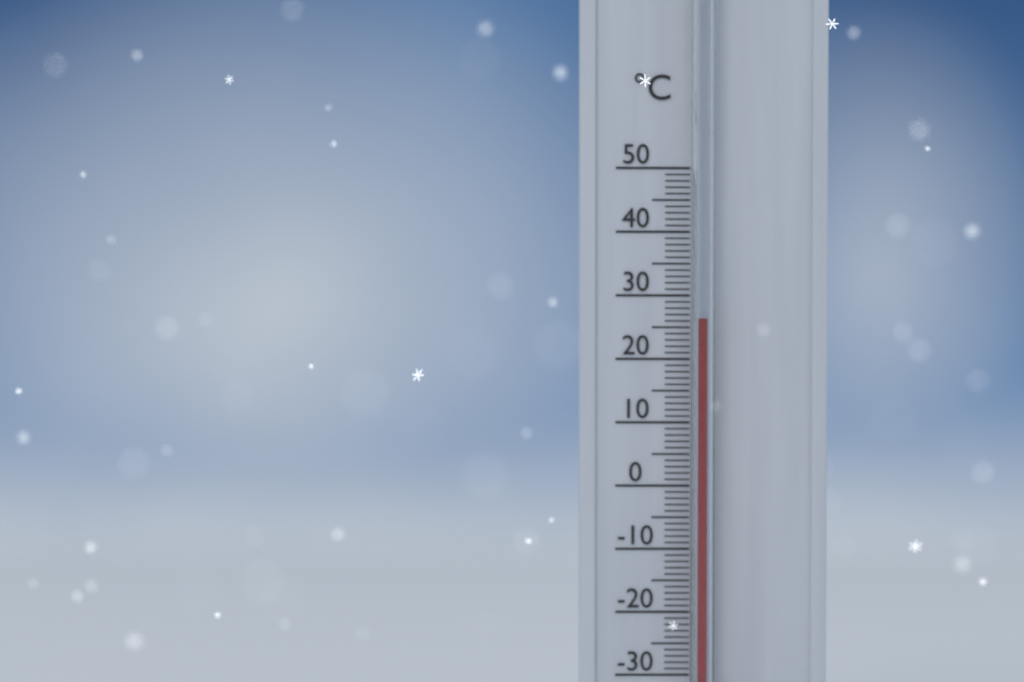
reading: 26 °C
